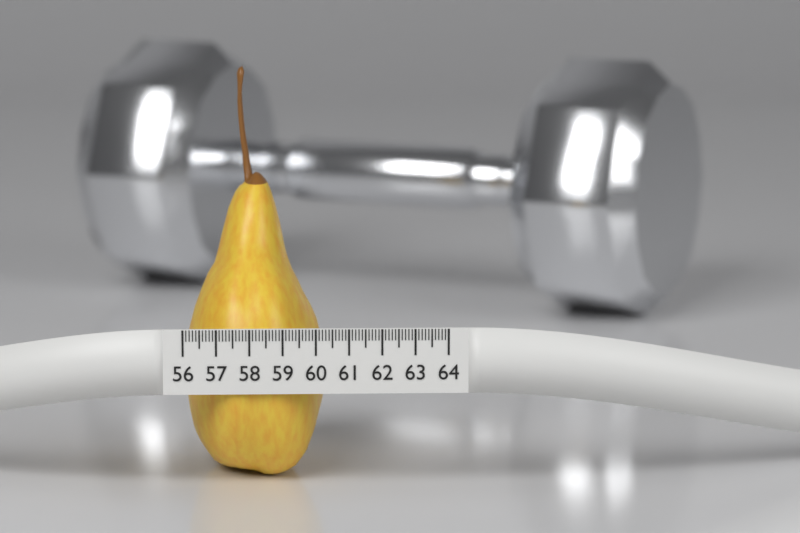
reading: 60.3 (no unit)
